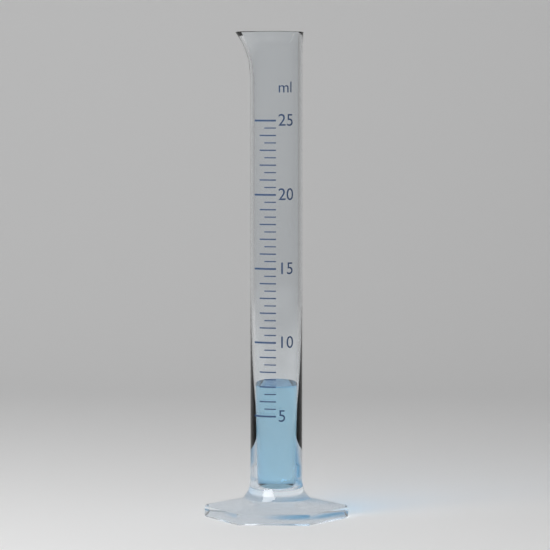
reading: 7.0 ml
